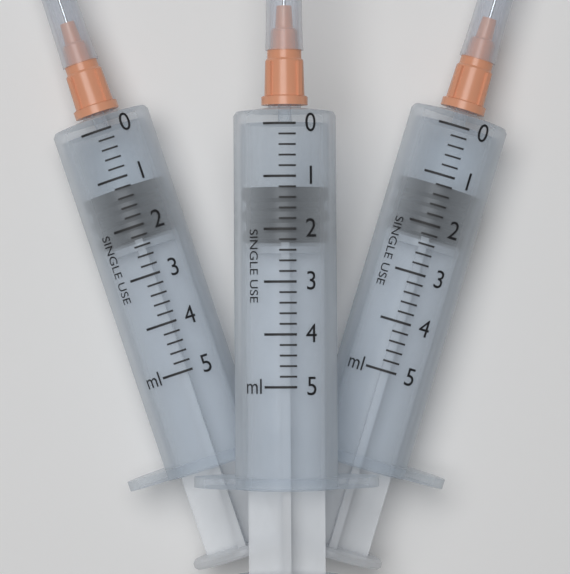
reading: 1.2 ml
